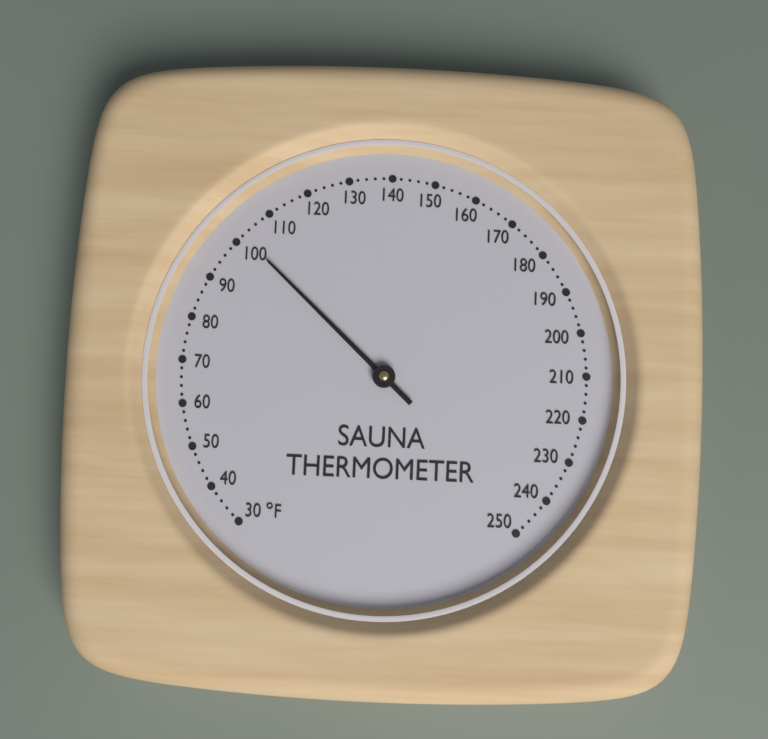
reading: 102 °F
